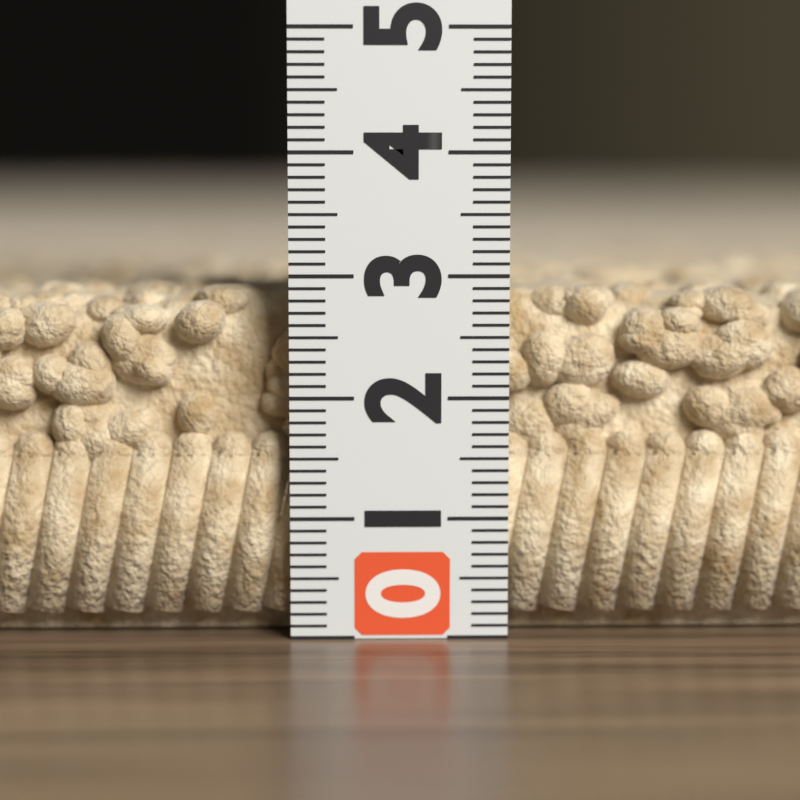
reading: 2.9 (no unit)
